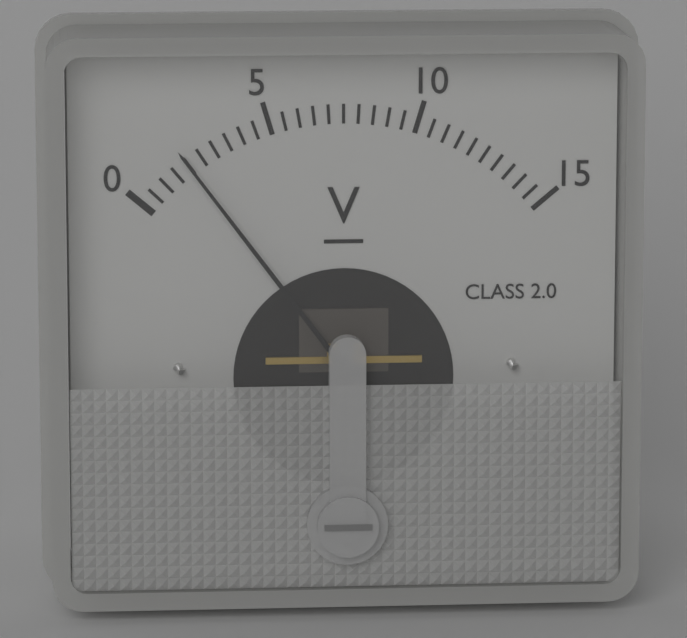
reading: 2.0 V
